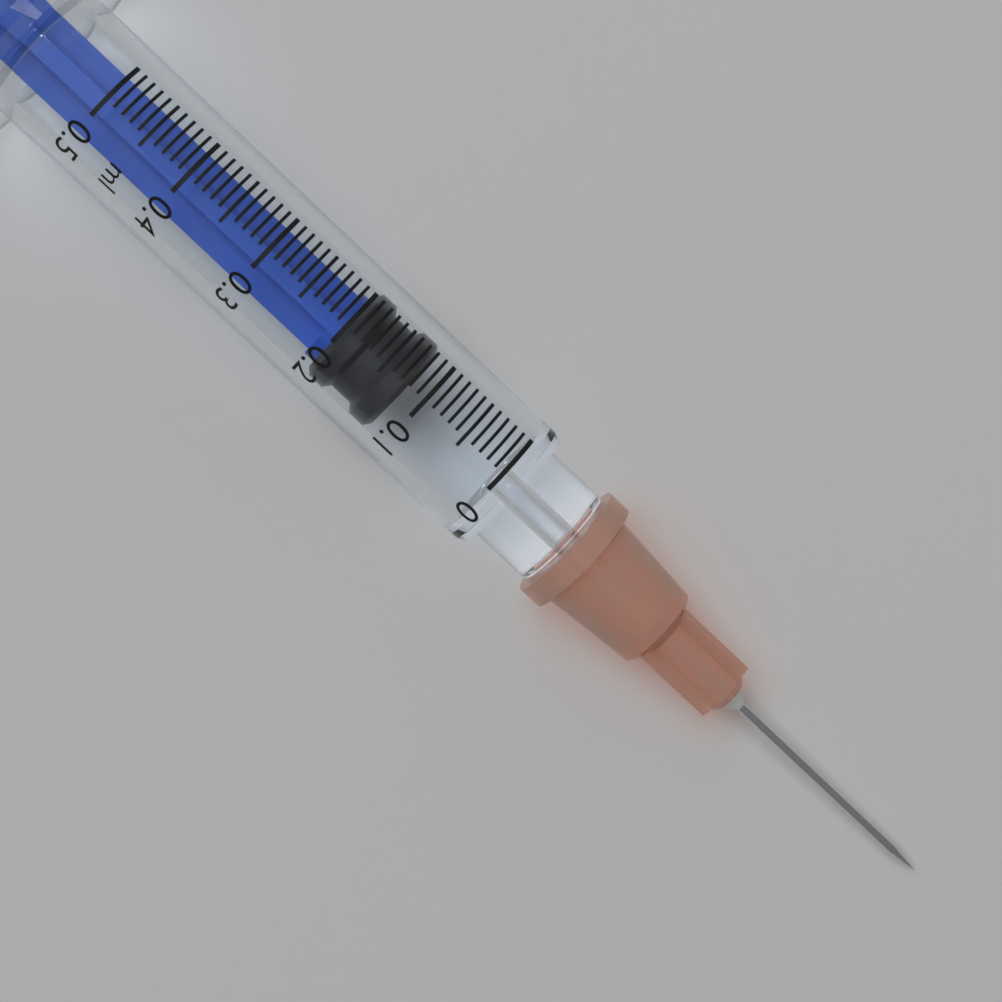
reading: 0.12 ml
